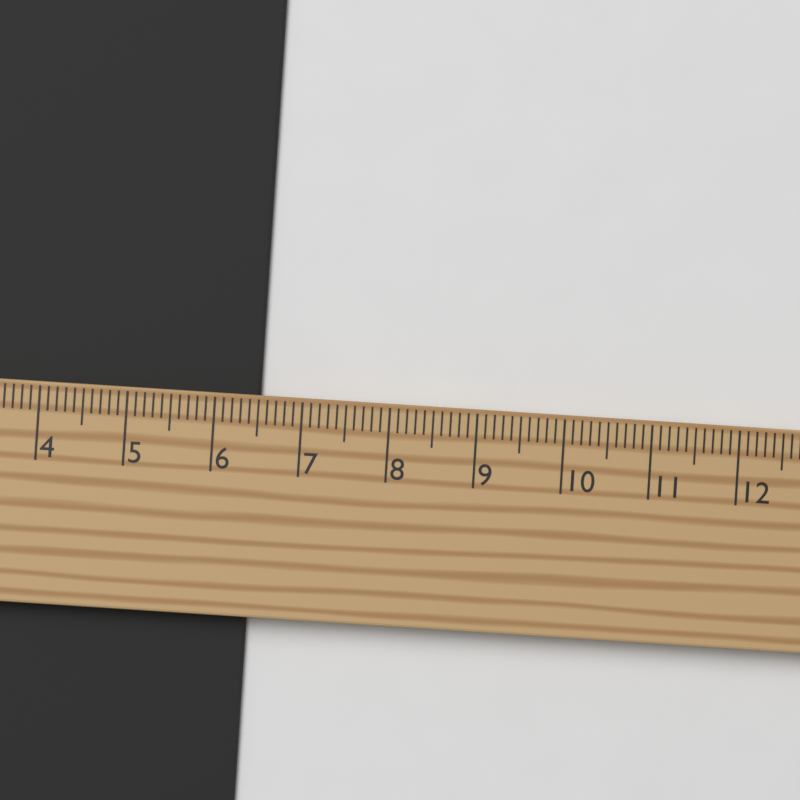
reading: 6.5 cm
